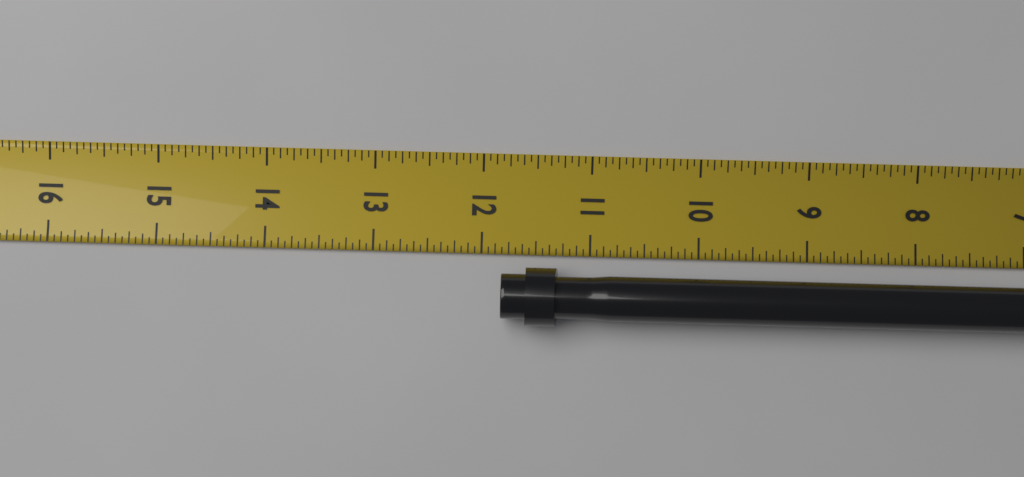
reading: 11.8125 in
